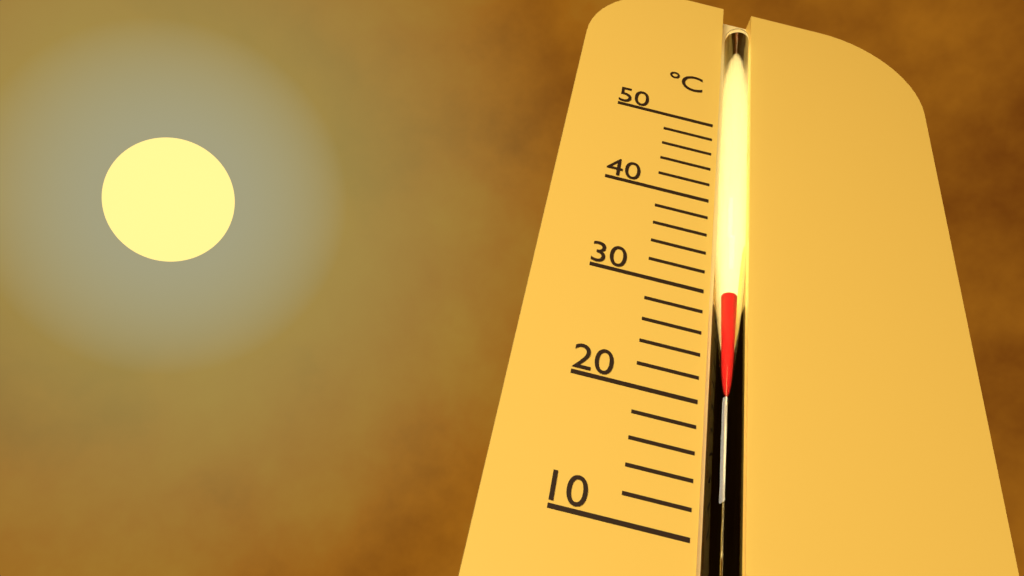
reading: 30 °C
